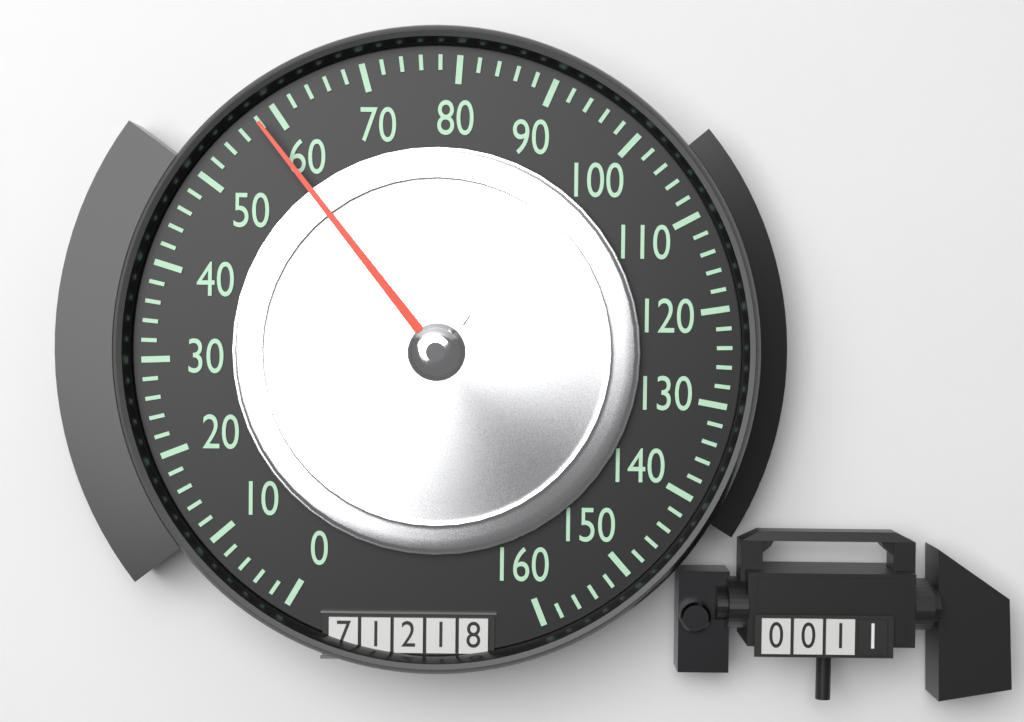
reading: 58 (no unit)
